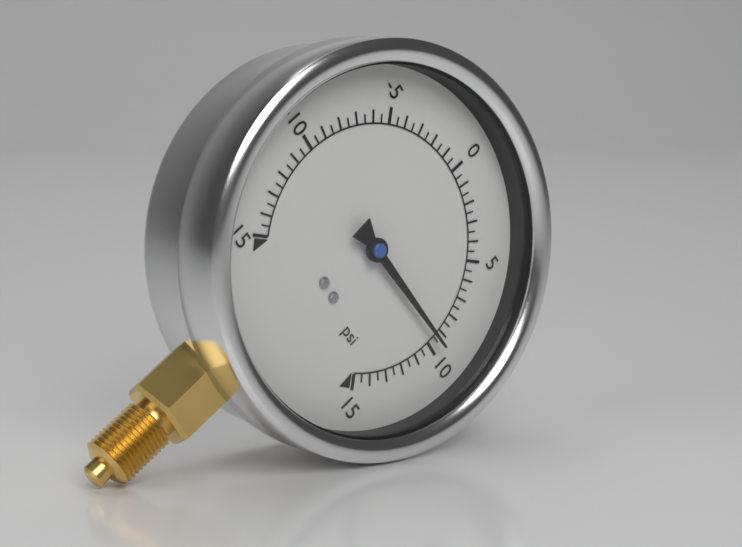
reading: 9.5 psi
